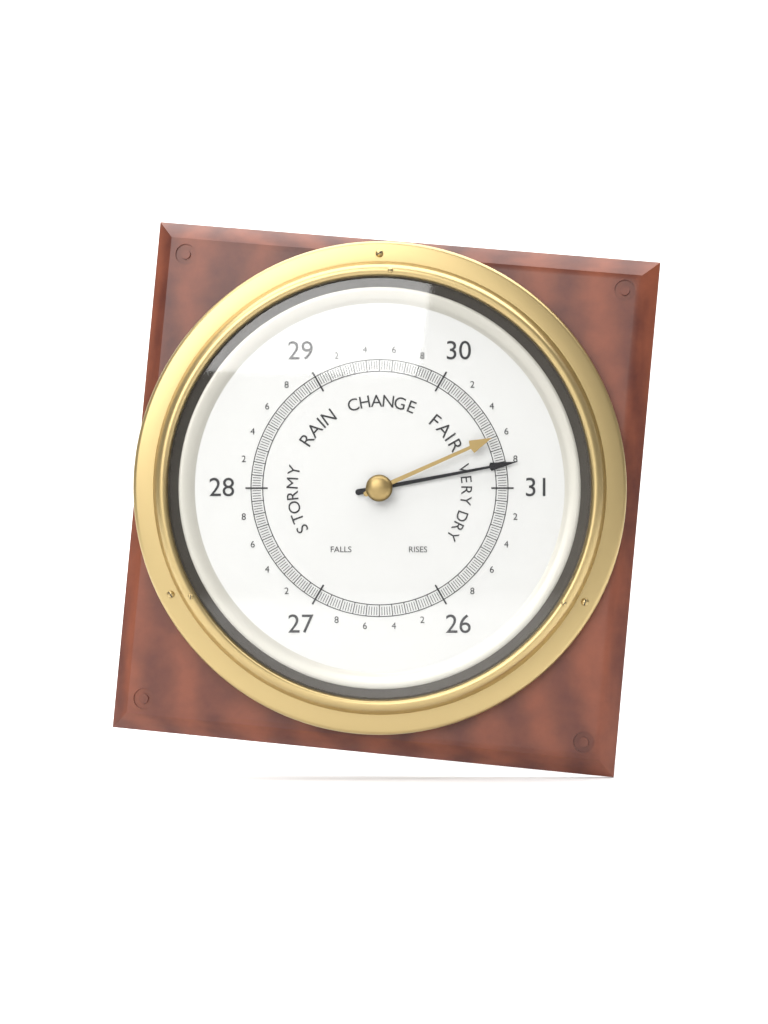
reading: 30.82 (no unit)
